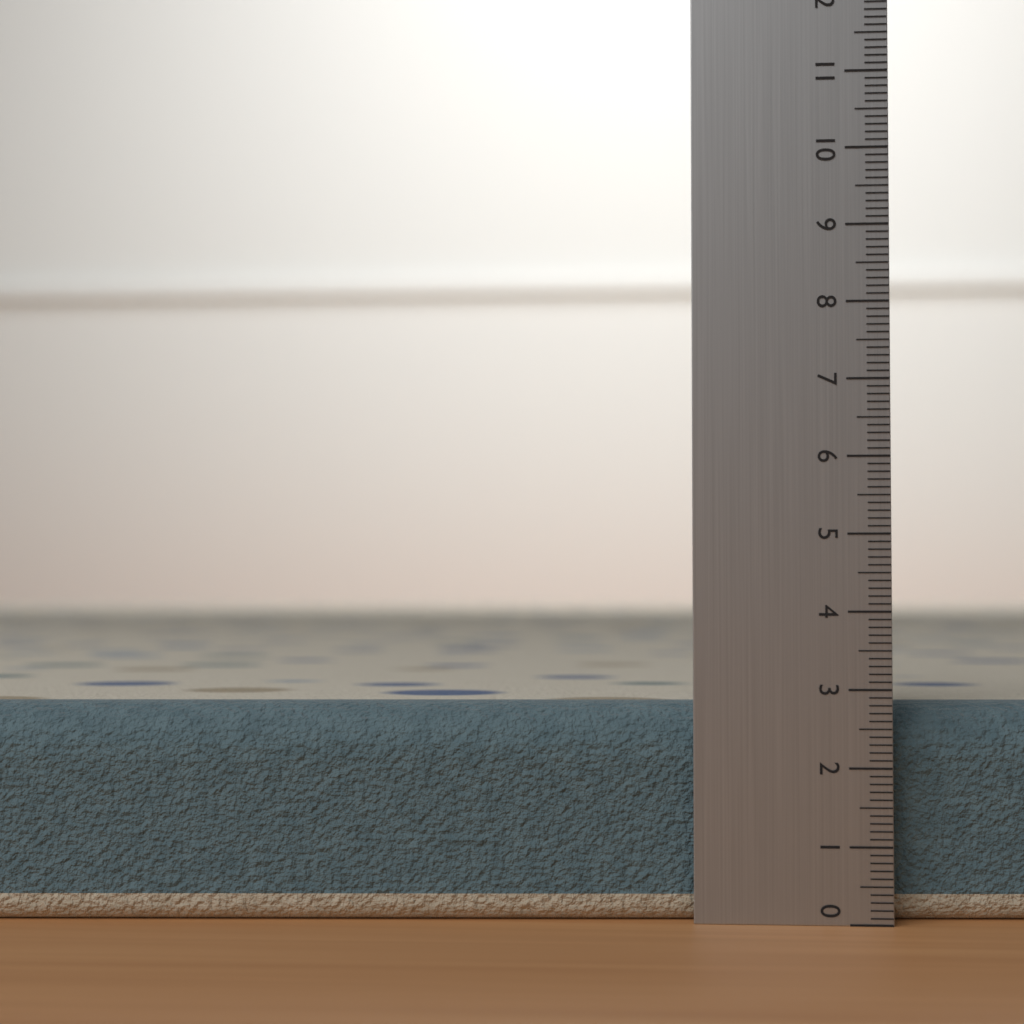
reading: 2.8 (no unit)
